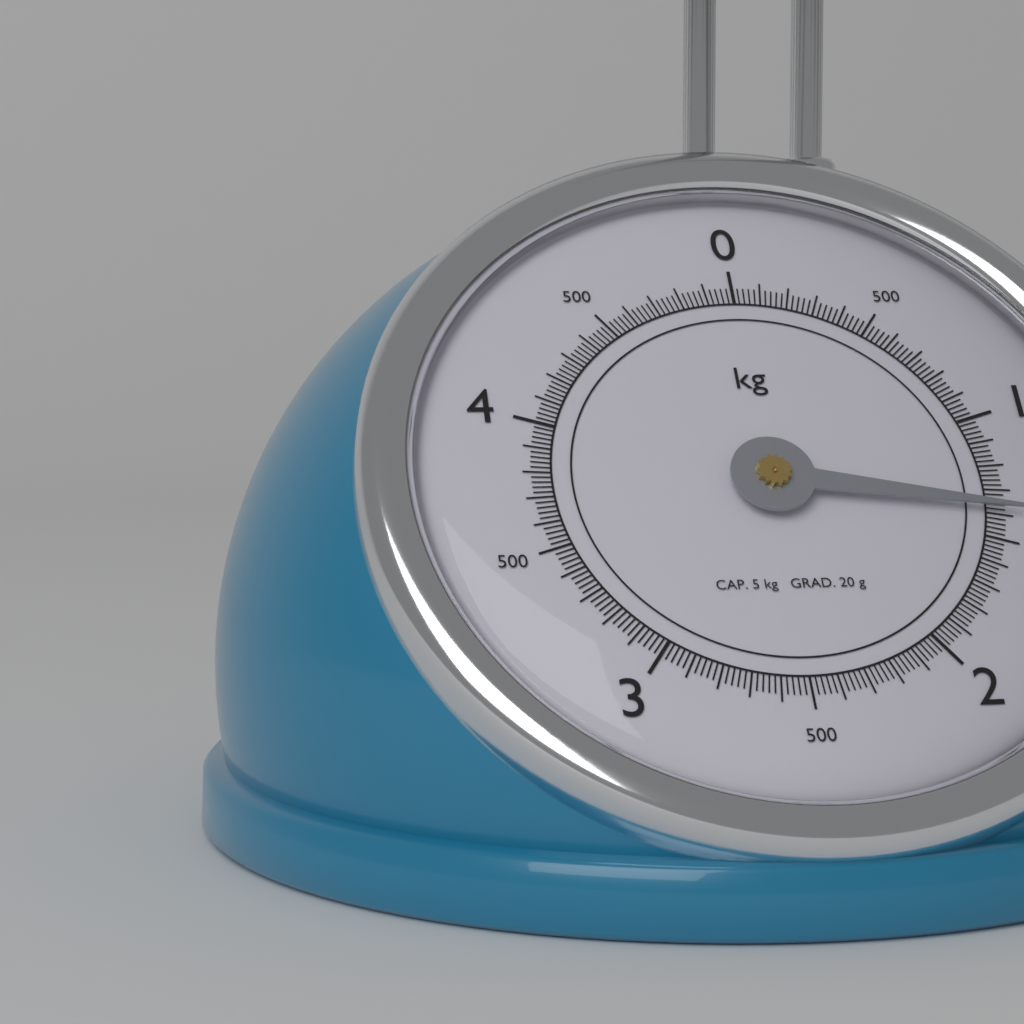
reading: 1.38 kg
